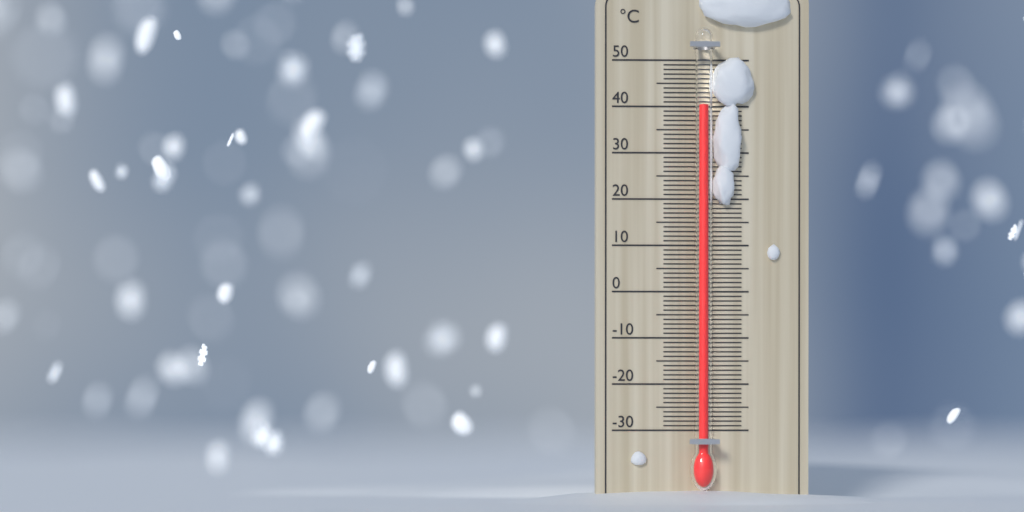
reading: 40 °C
